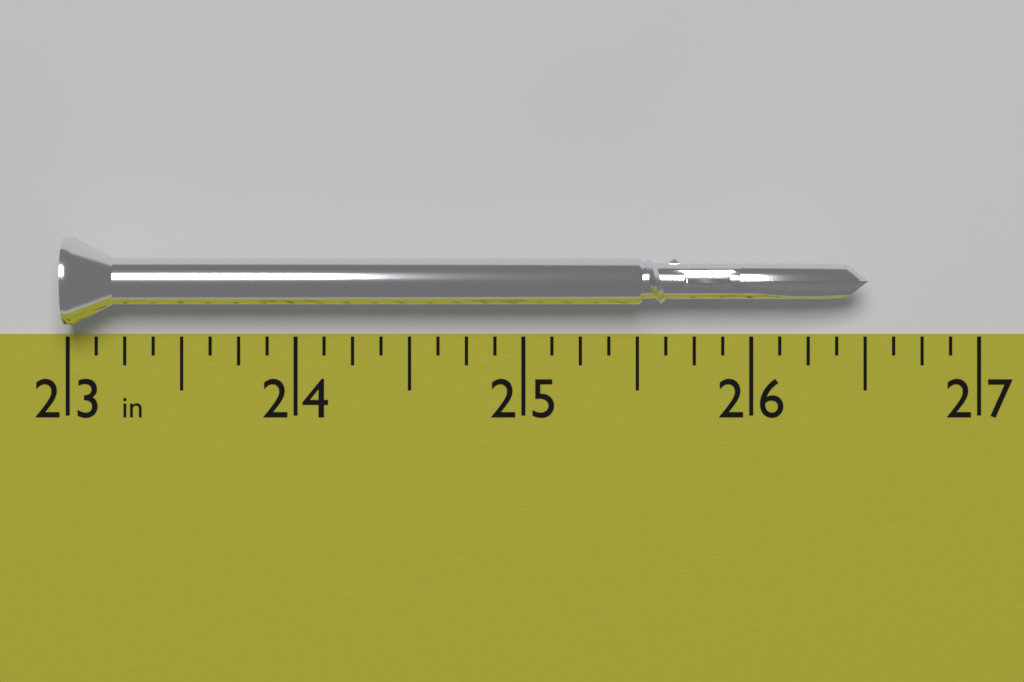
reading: 26.500 in
